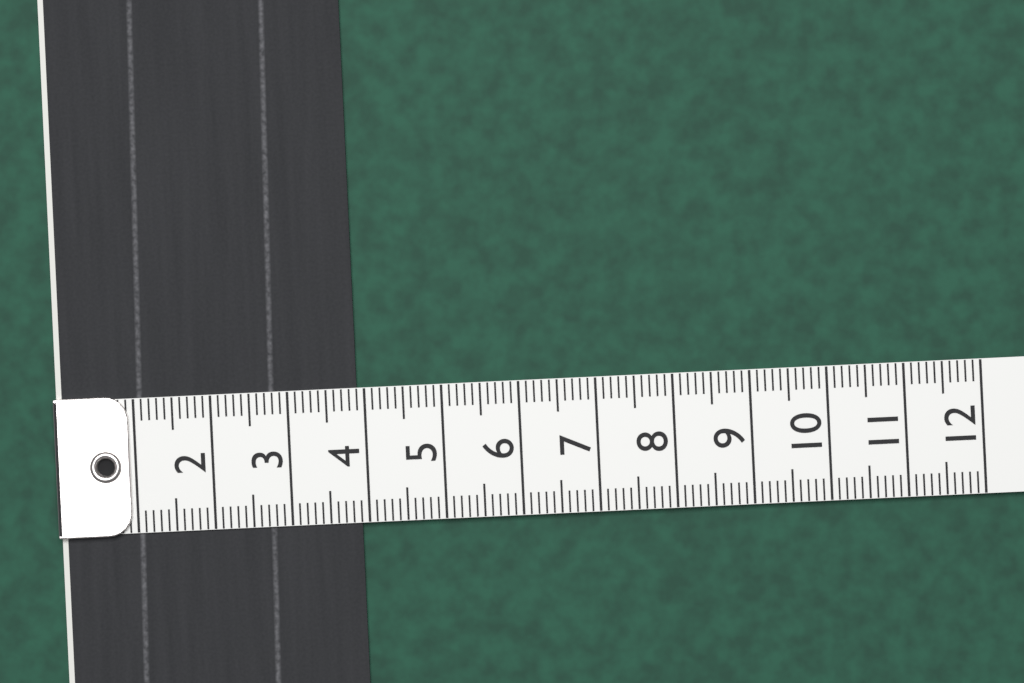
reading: 3.9 (no unit)
